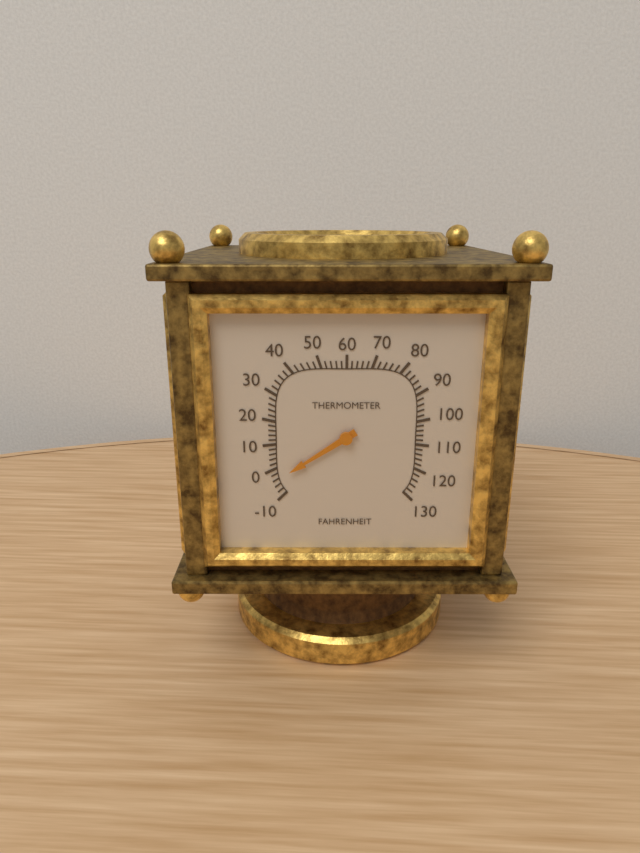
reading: -4 °F
